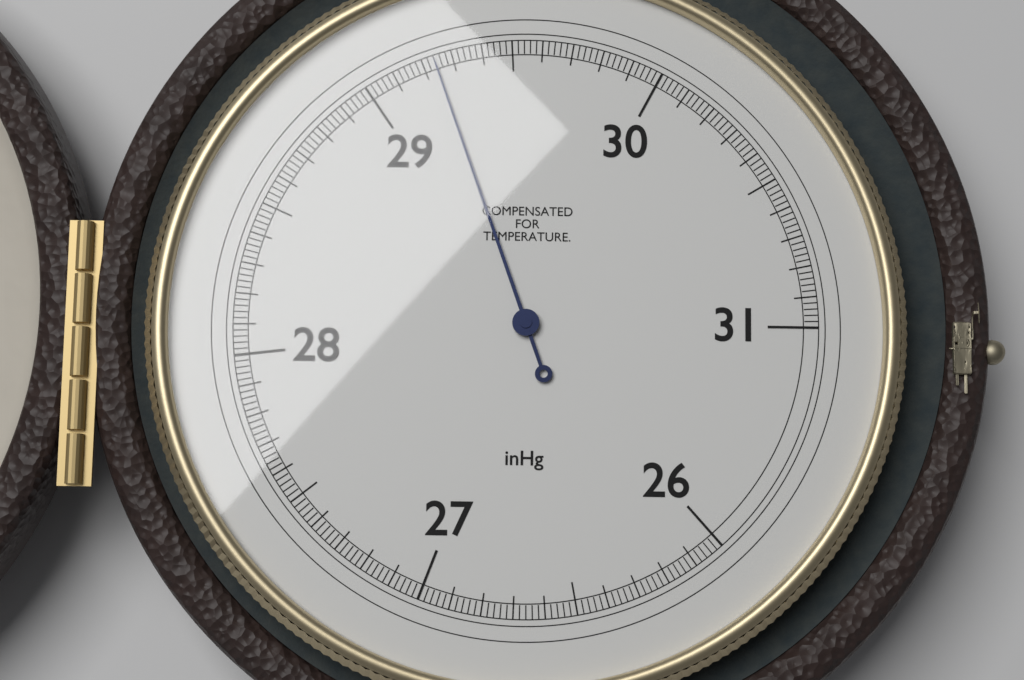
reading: 29.24 inHg
